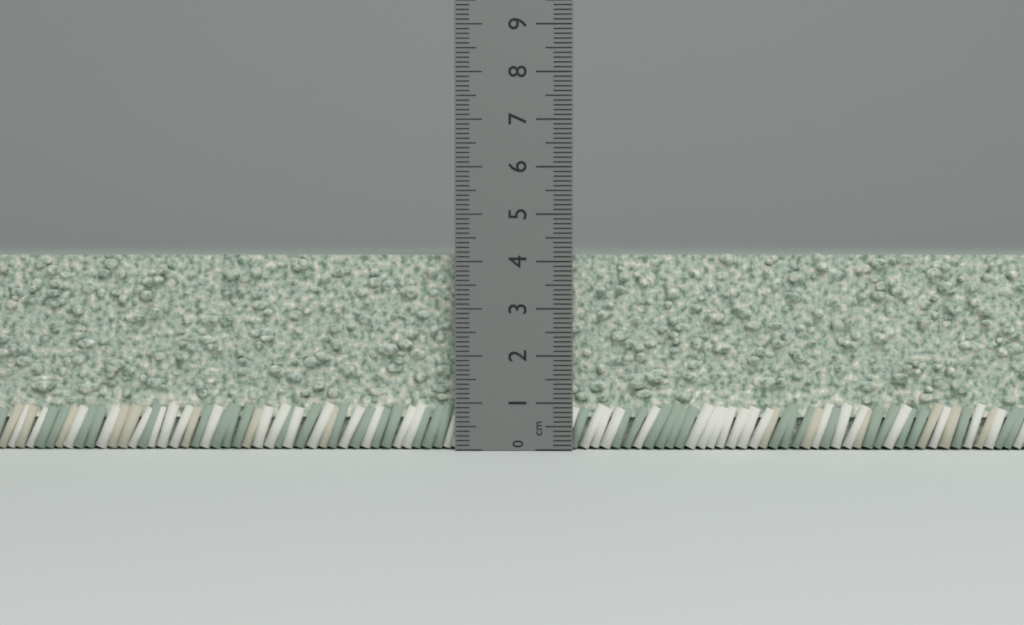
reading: 4.2 cm
